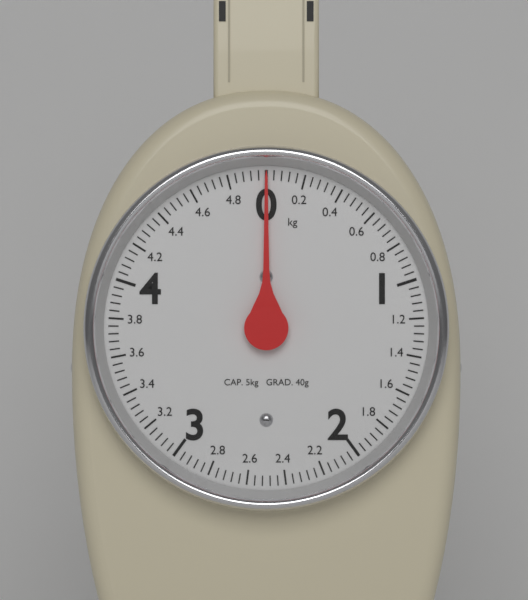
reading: 0.00 kg
